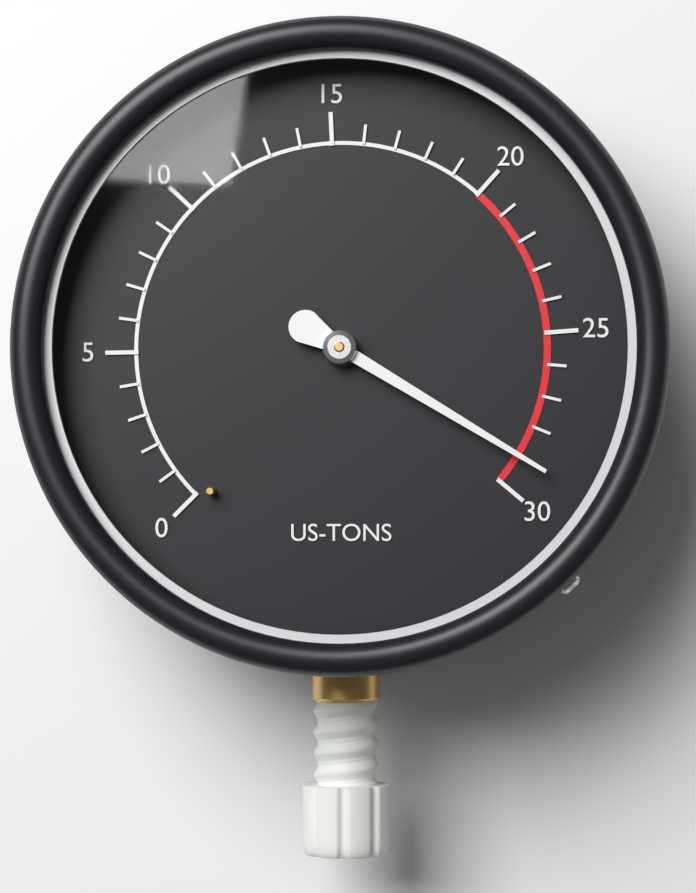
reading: 29 US-TONS
